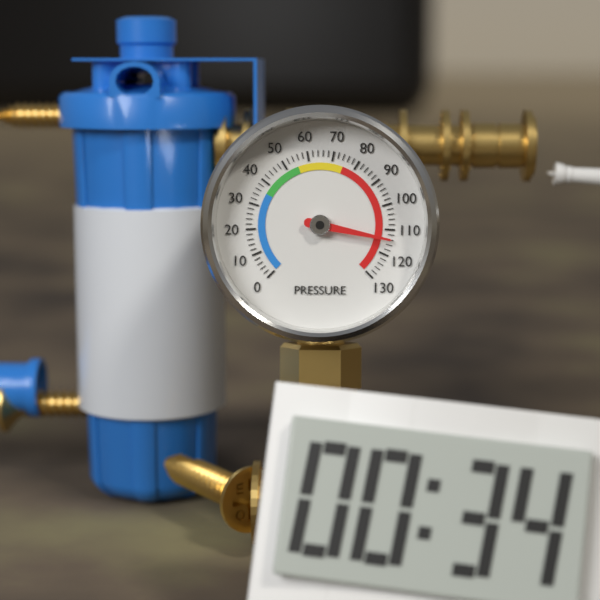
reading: 114 (no unit)
